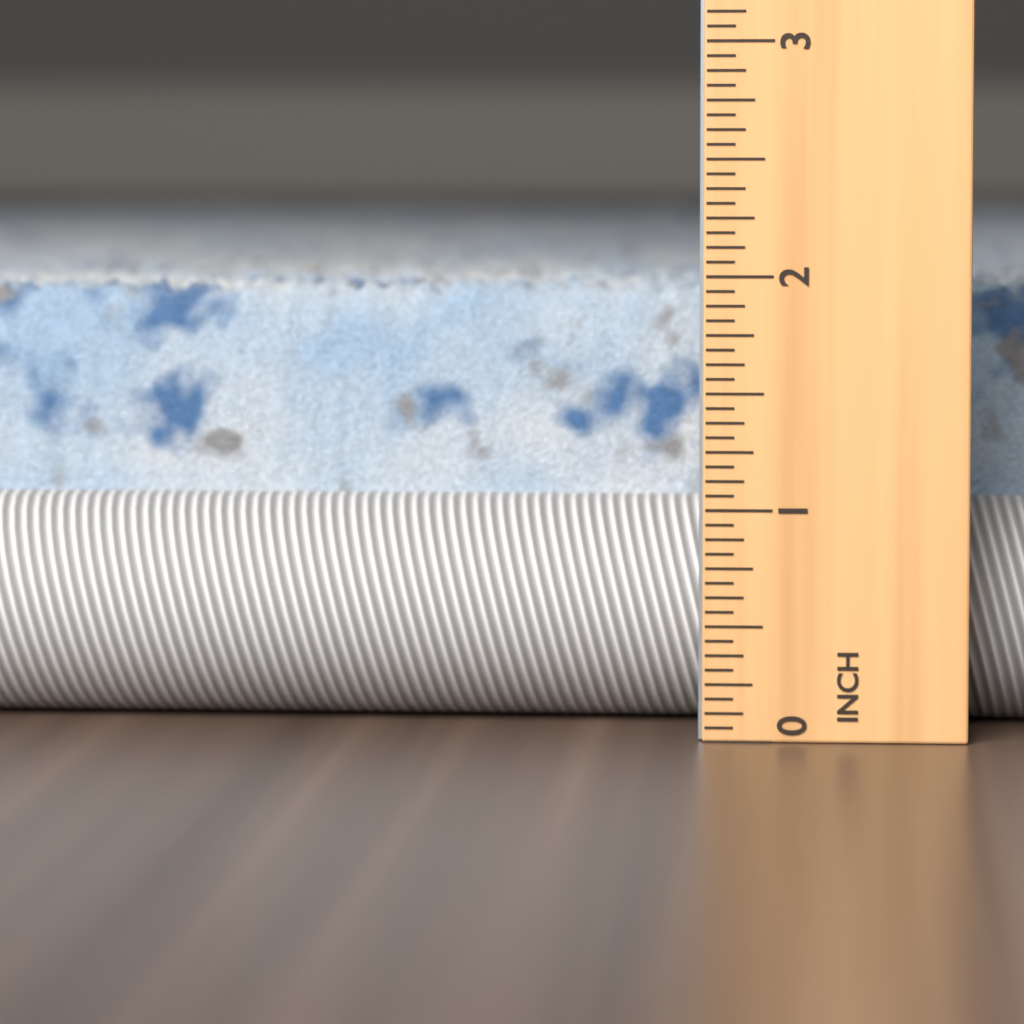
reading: 2.0000 in
